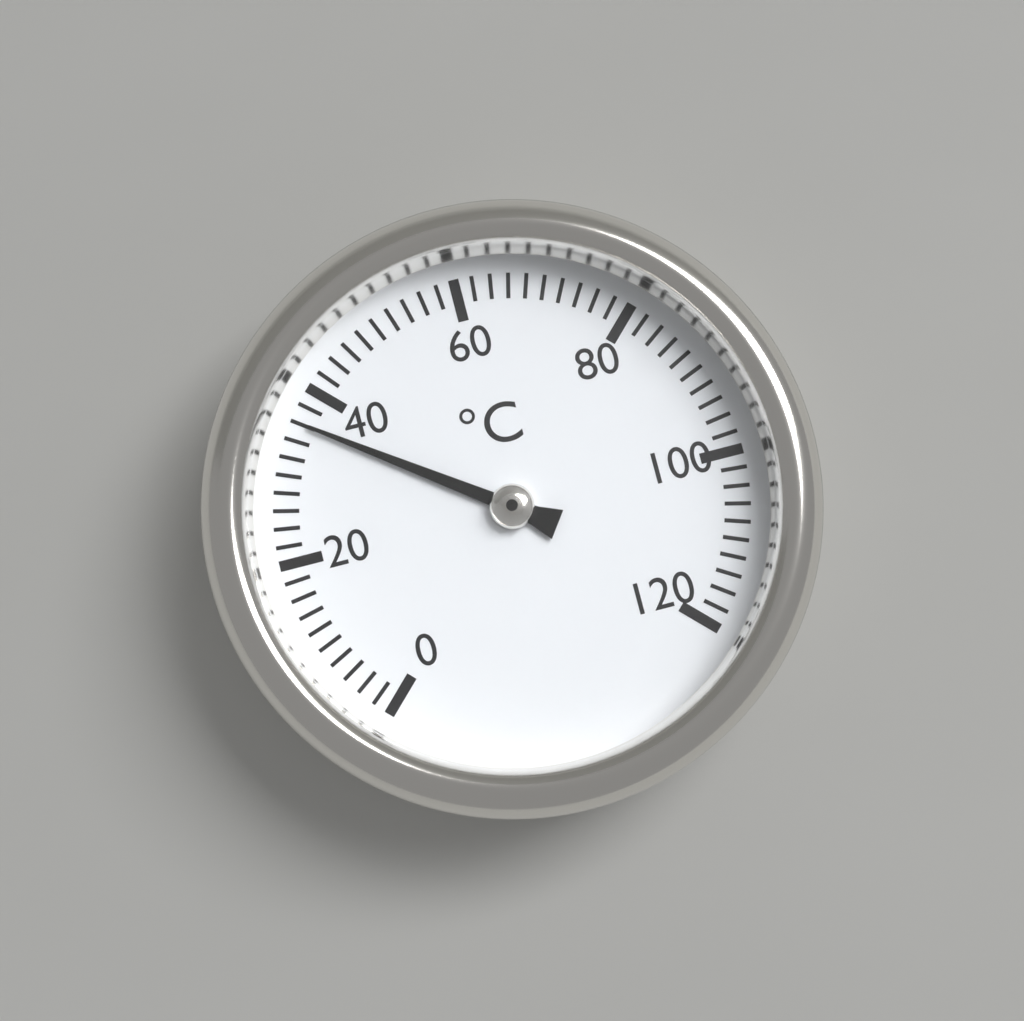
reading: 36 °C
